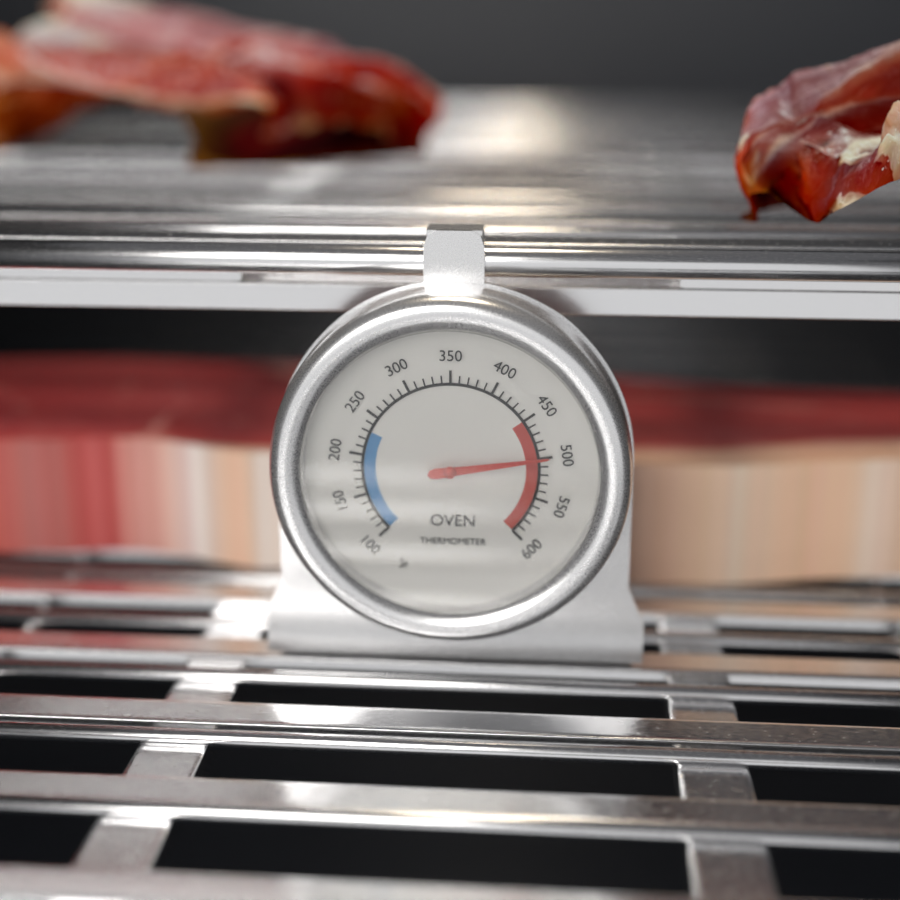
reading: 500 °F
